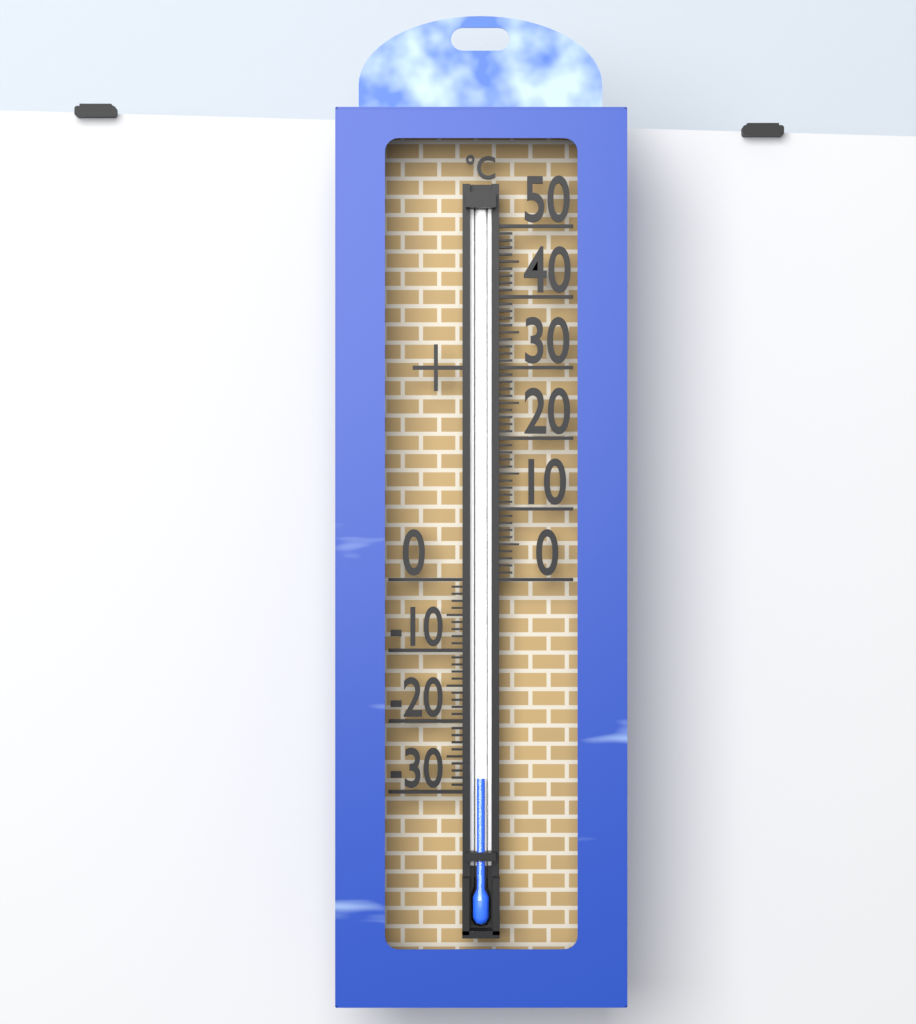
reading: -28 °C
